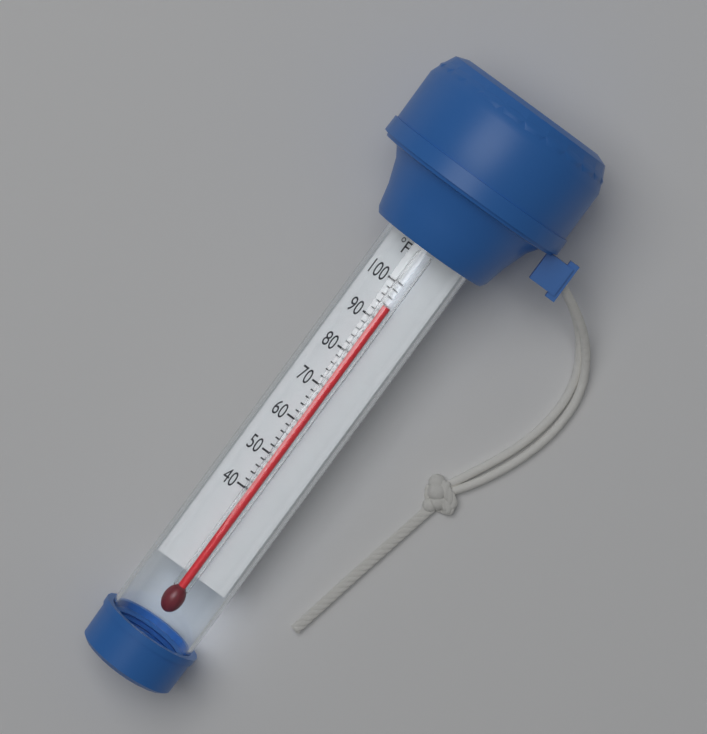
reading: 94 °F
